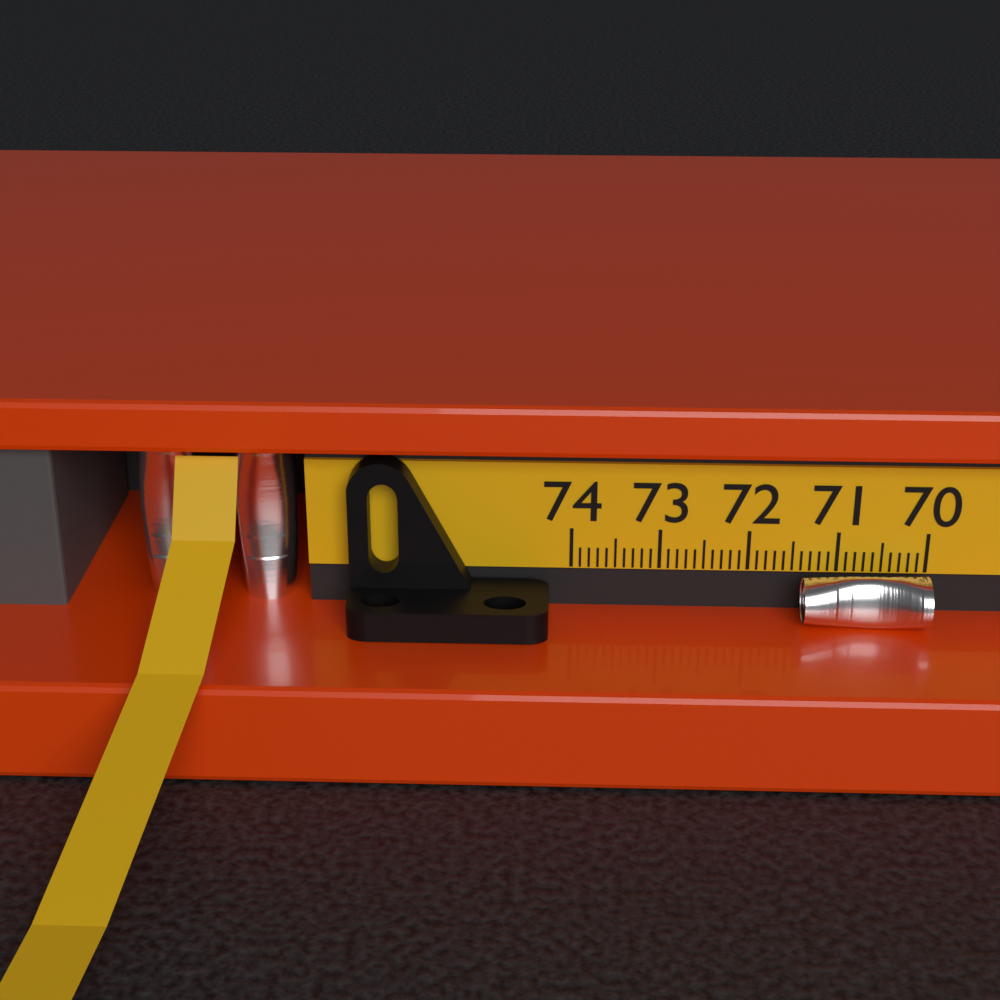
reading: 71.4 (no unit)
